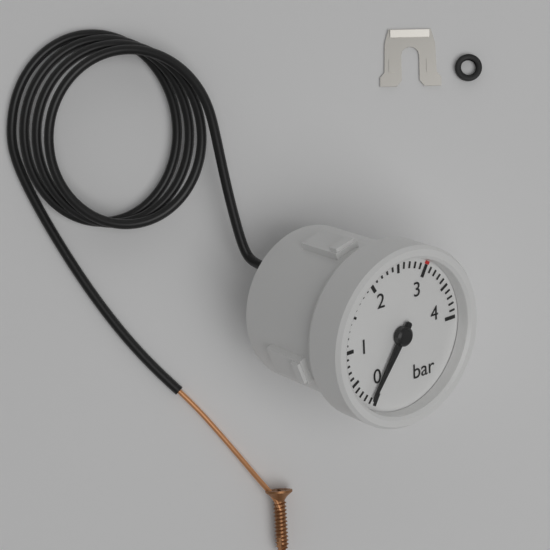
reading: 0.1 bar
